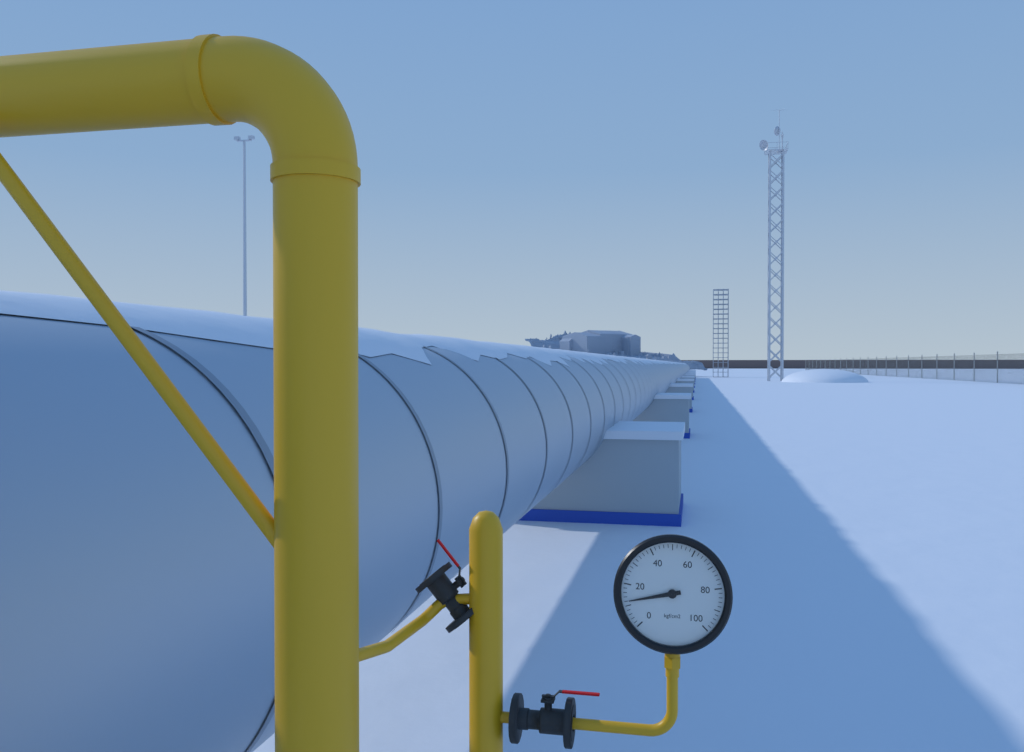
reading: 12 kgf/cm2
